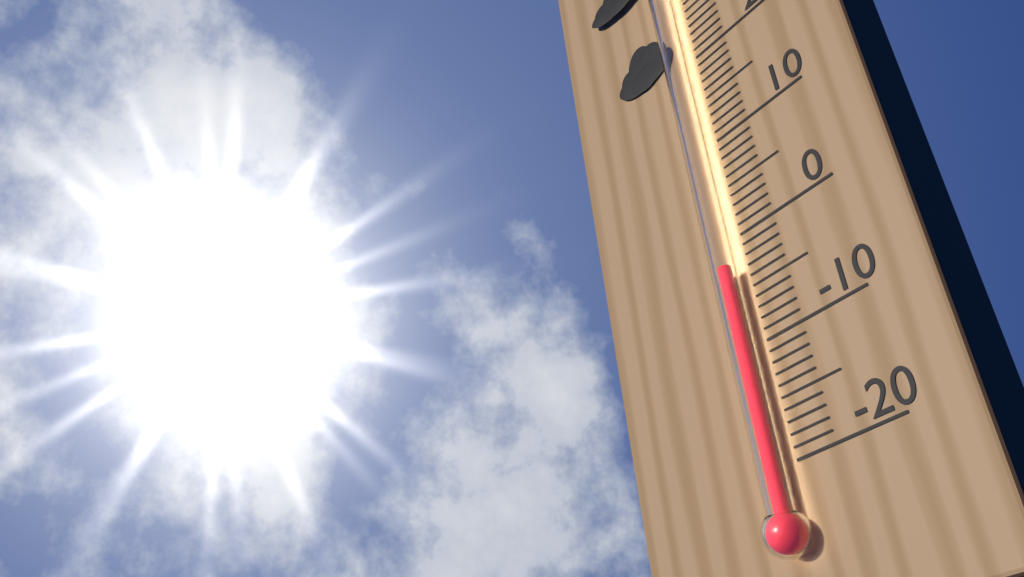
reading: -3 °C
